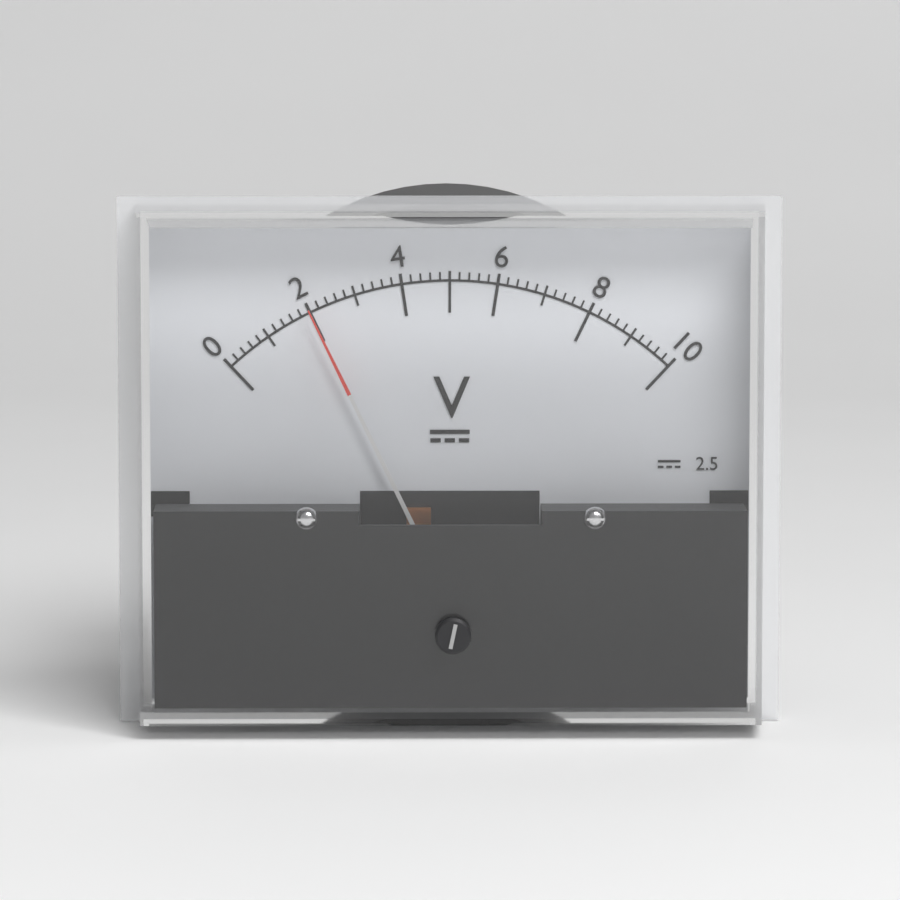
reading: 2.0 V
